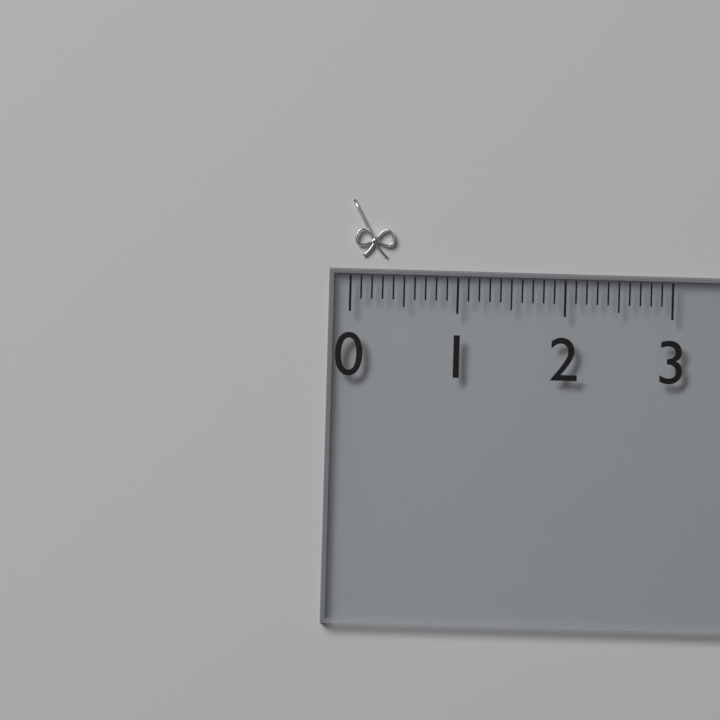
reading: 0.4 (no unit)
